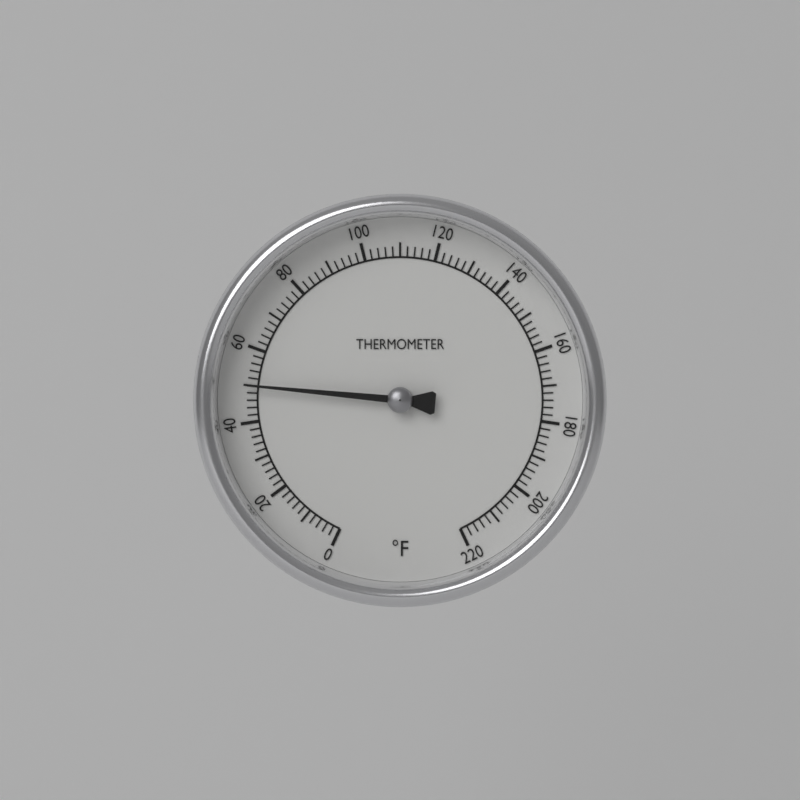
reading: 50 °F
